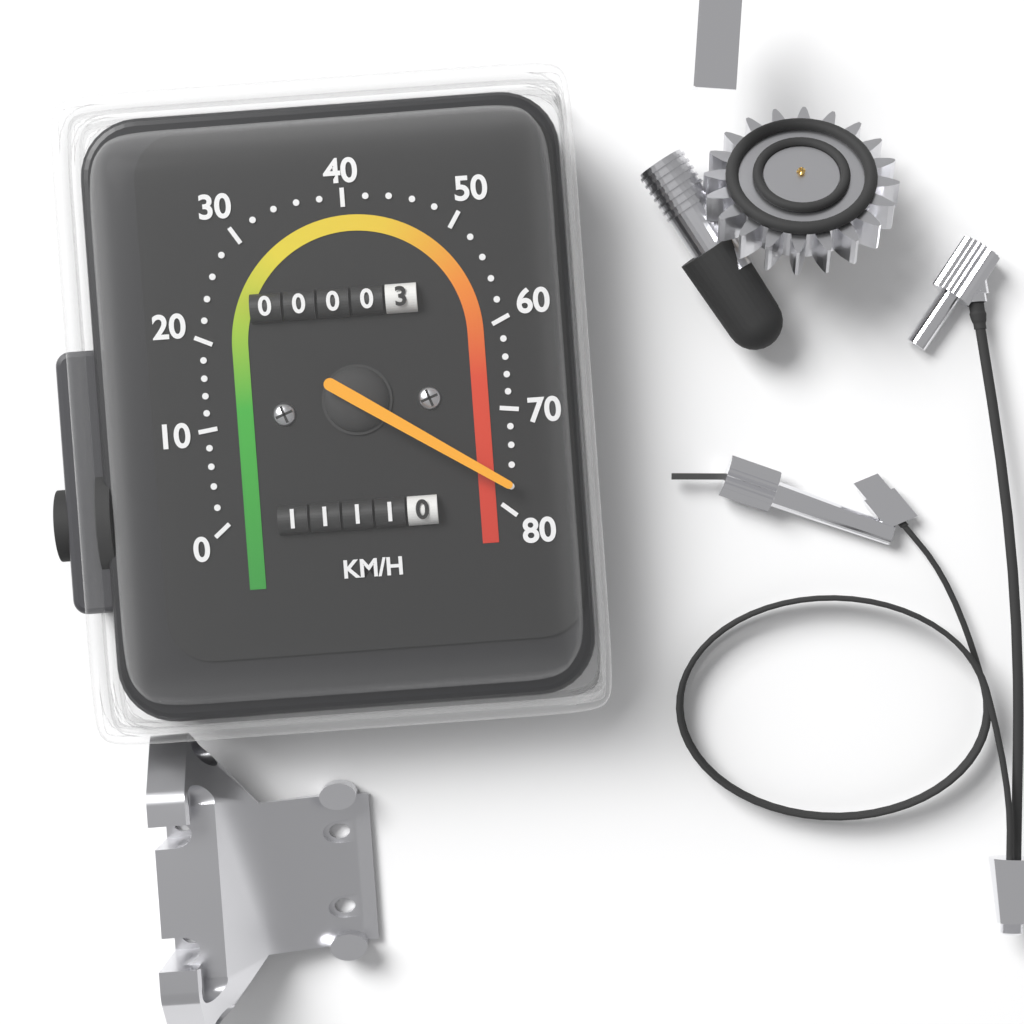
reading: 78 km/h
